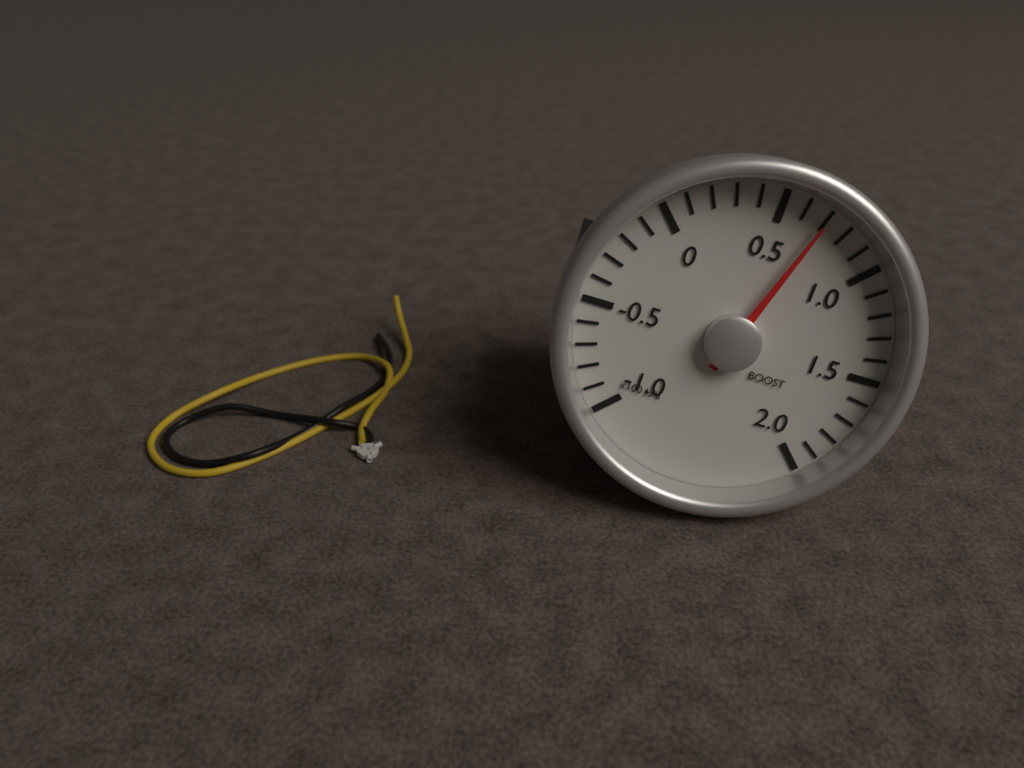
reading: 70 kPa
